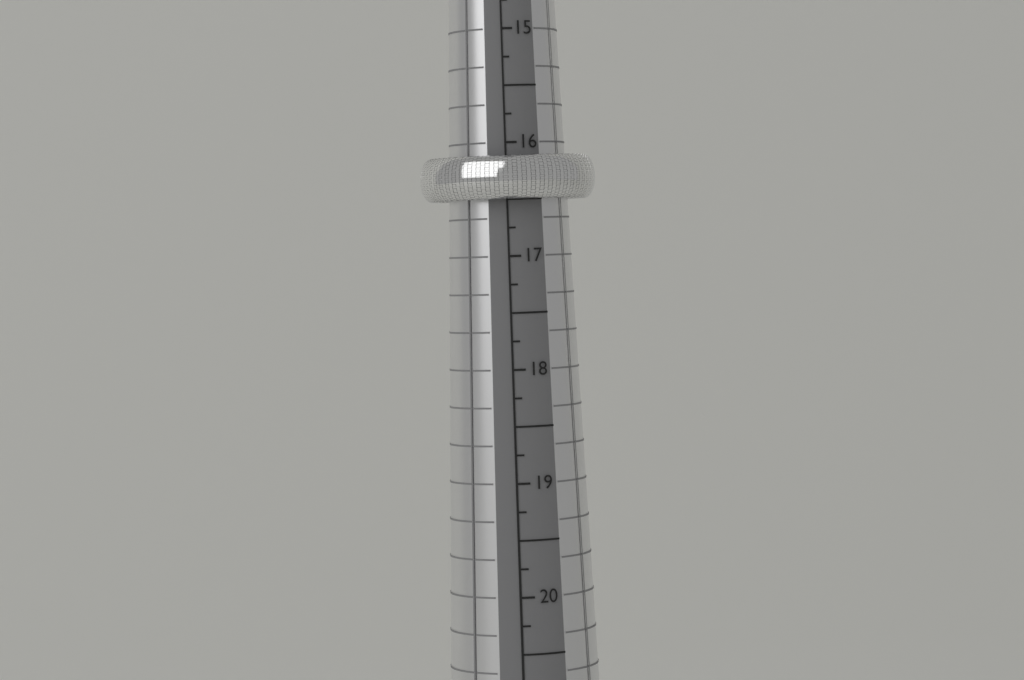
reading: 16.50 mm
